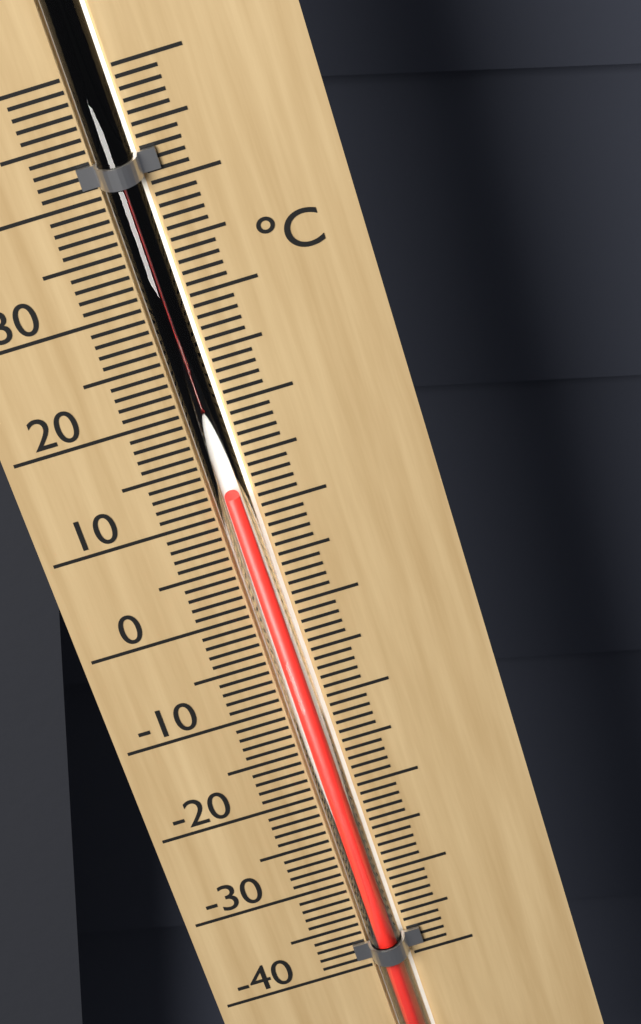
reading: 12 °C
